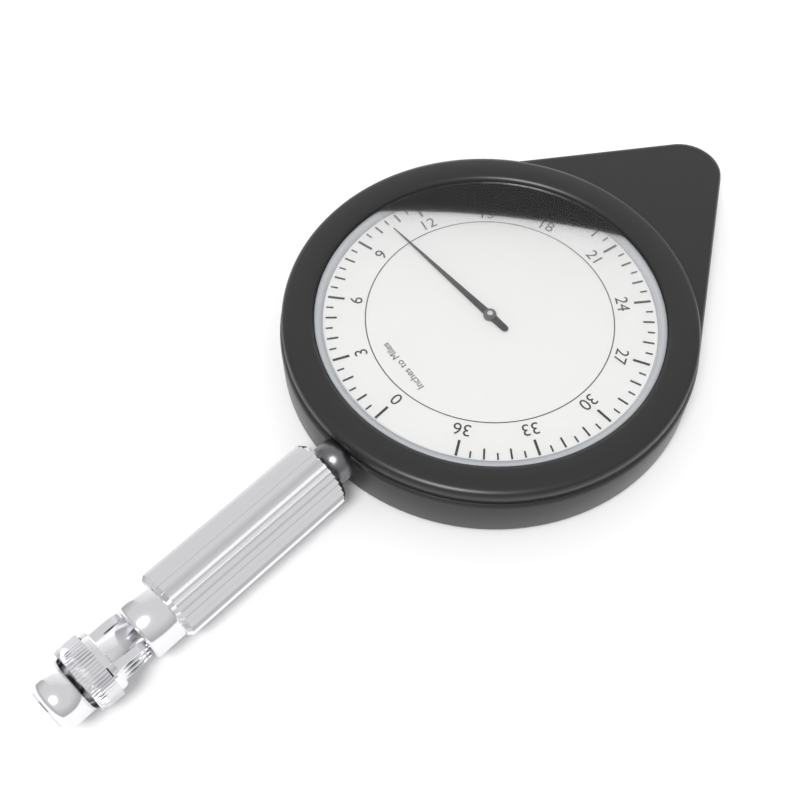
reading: 10.5 miles
